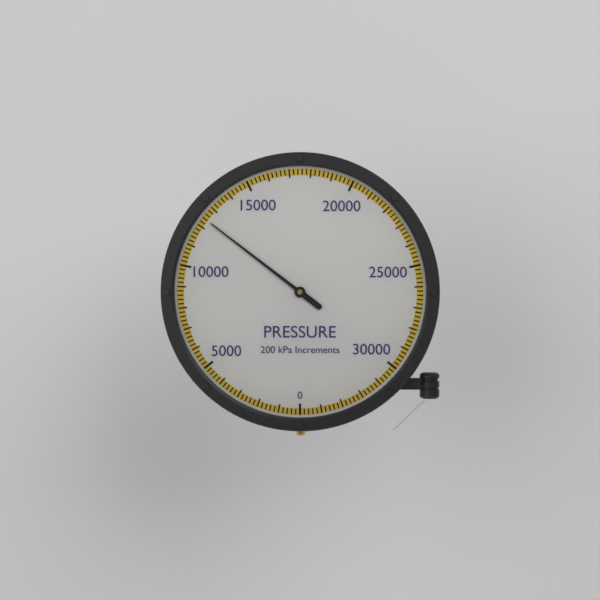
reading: 12400 kPa
